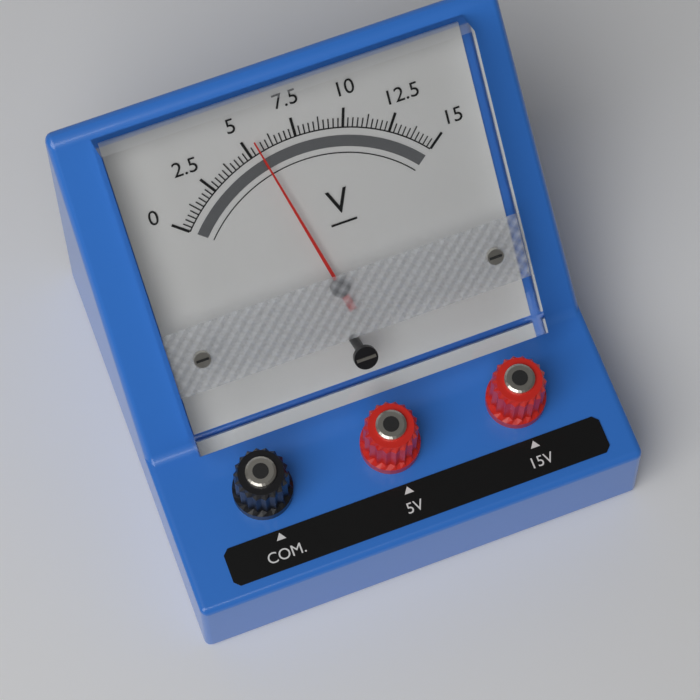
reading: 5.50 V
